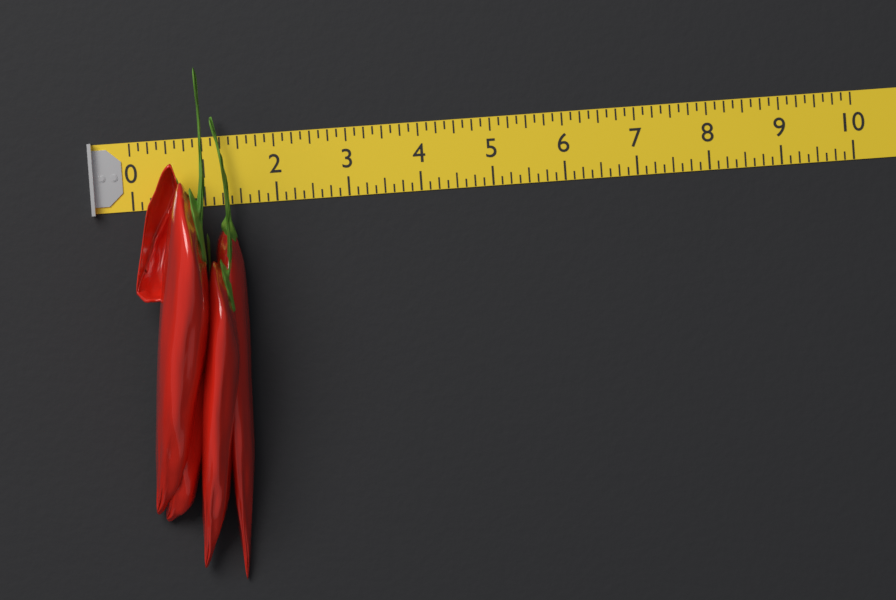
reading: 1.500 (no unit)
